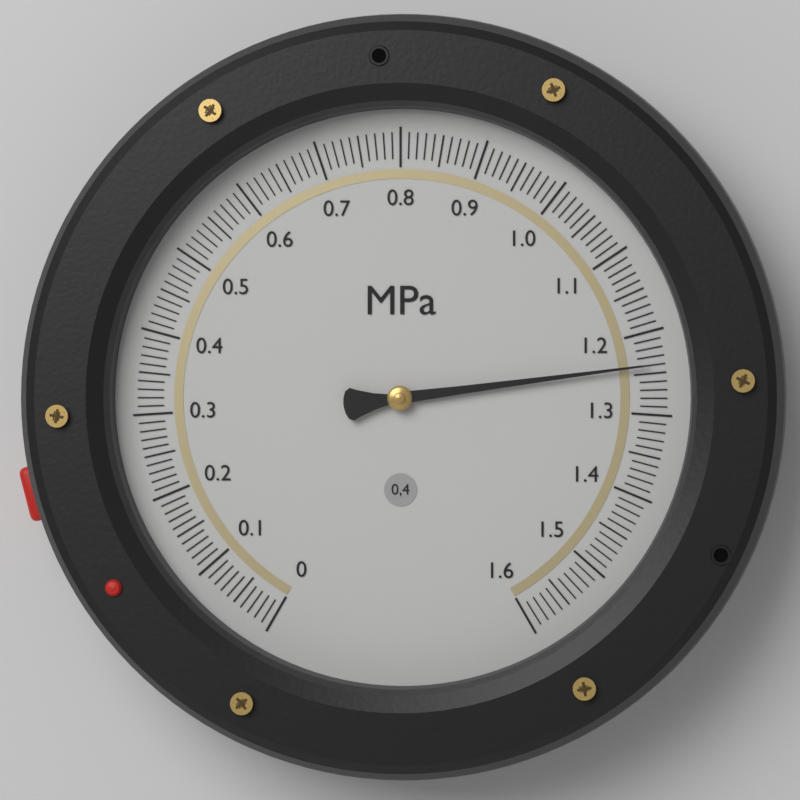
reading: 1.24 MPa
